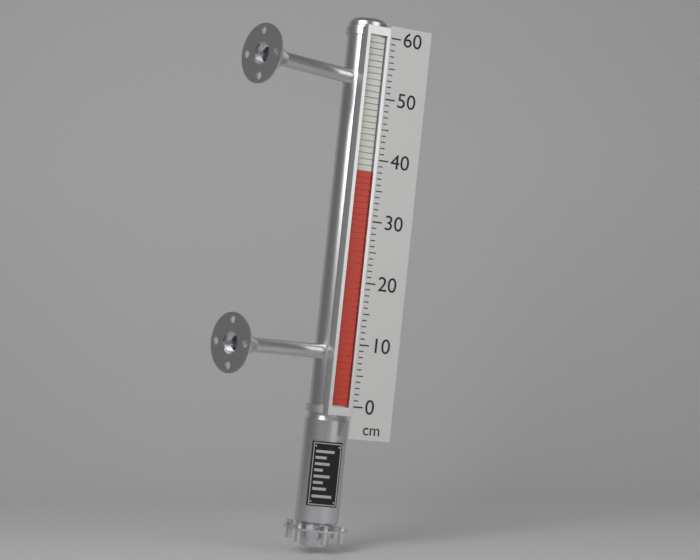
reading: 38 cm
